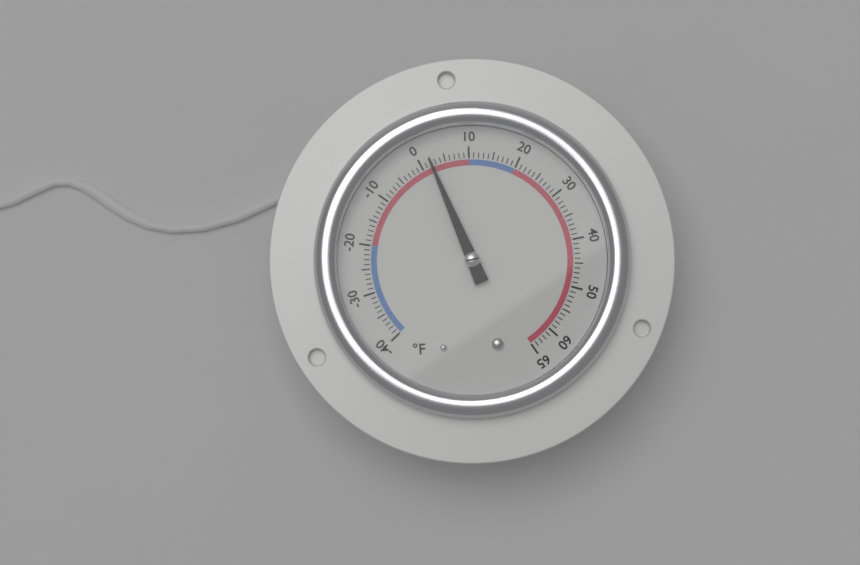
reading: 2 °F
